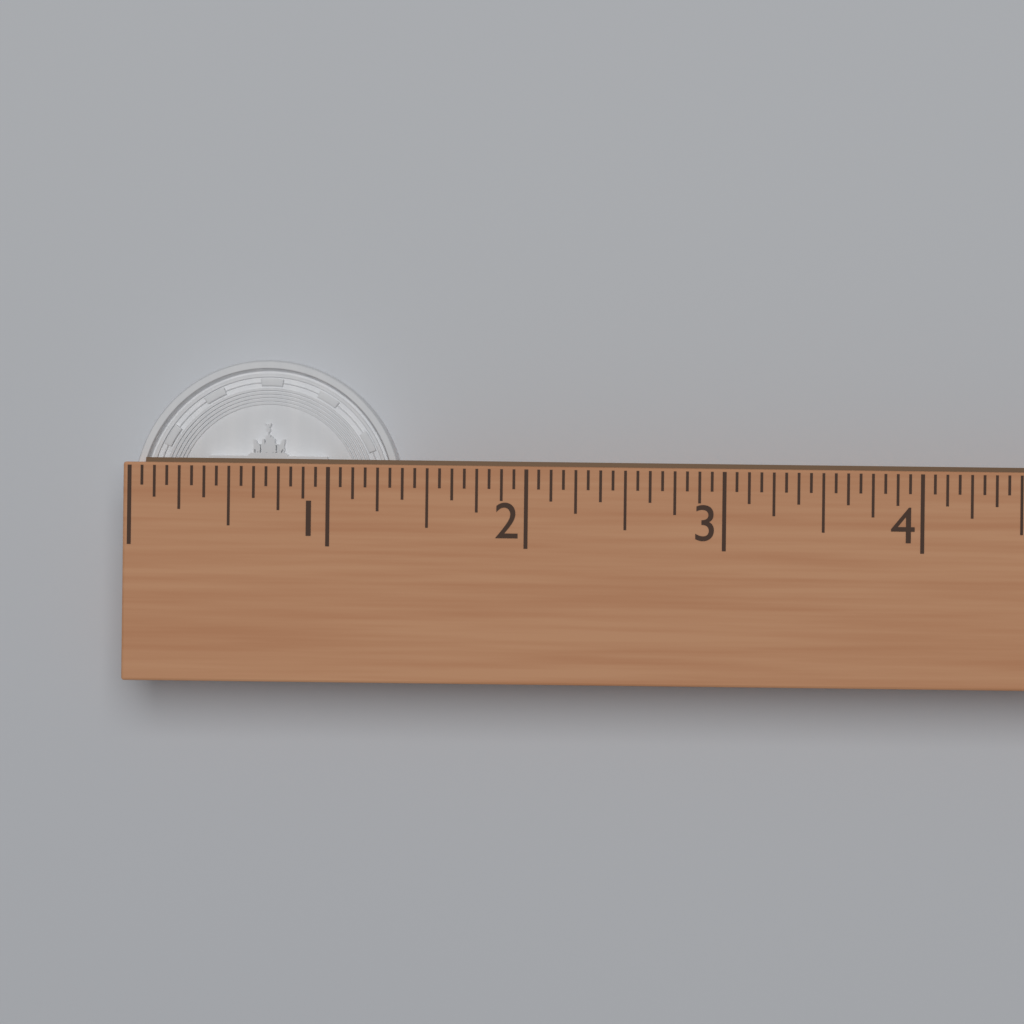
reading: 1.3750 (no unit)
